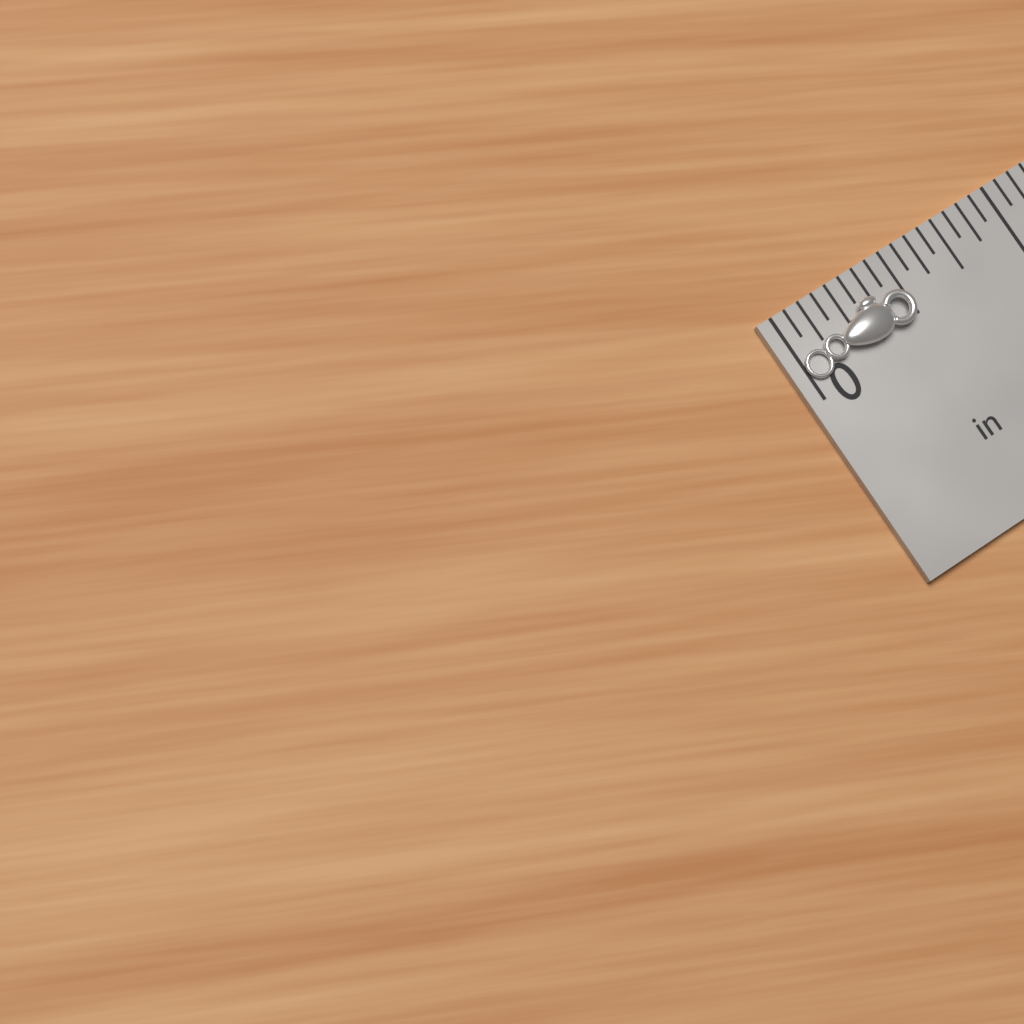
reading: 0.5000 in
